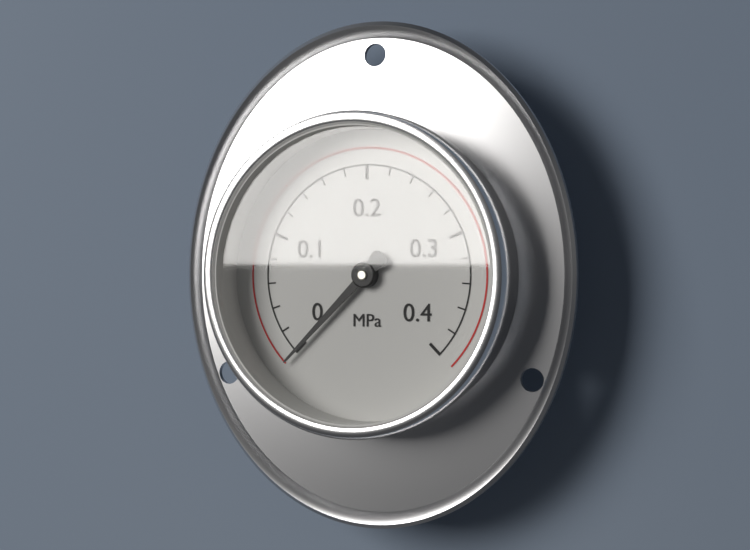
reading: 0.00 MPa
